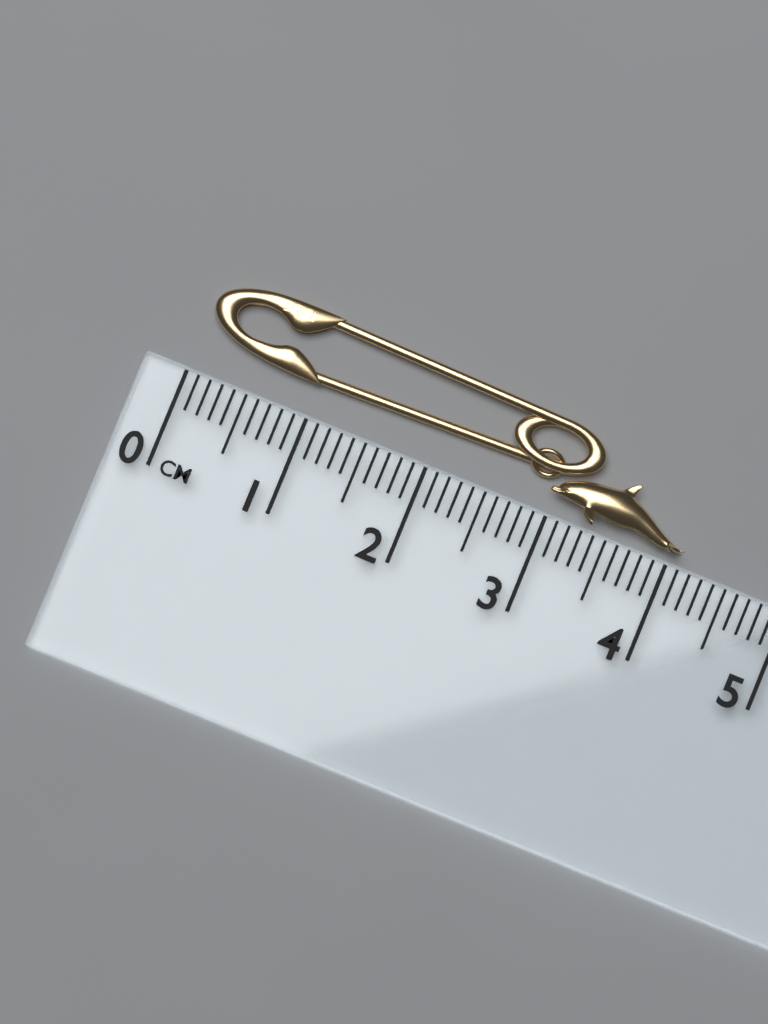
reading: 4.1 cm
